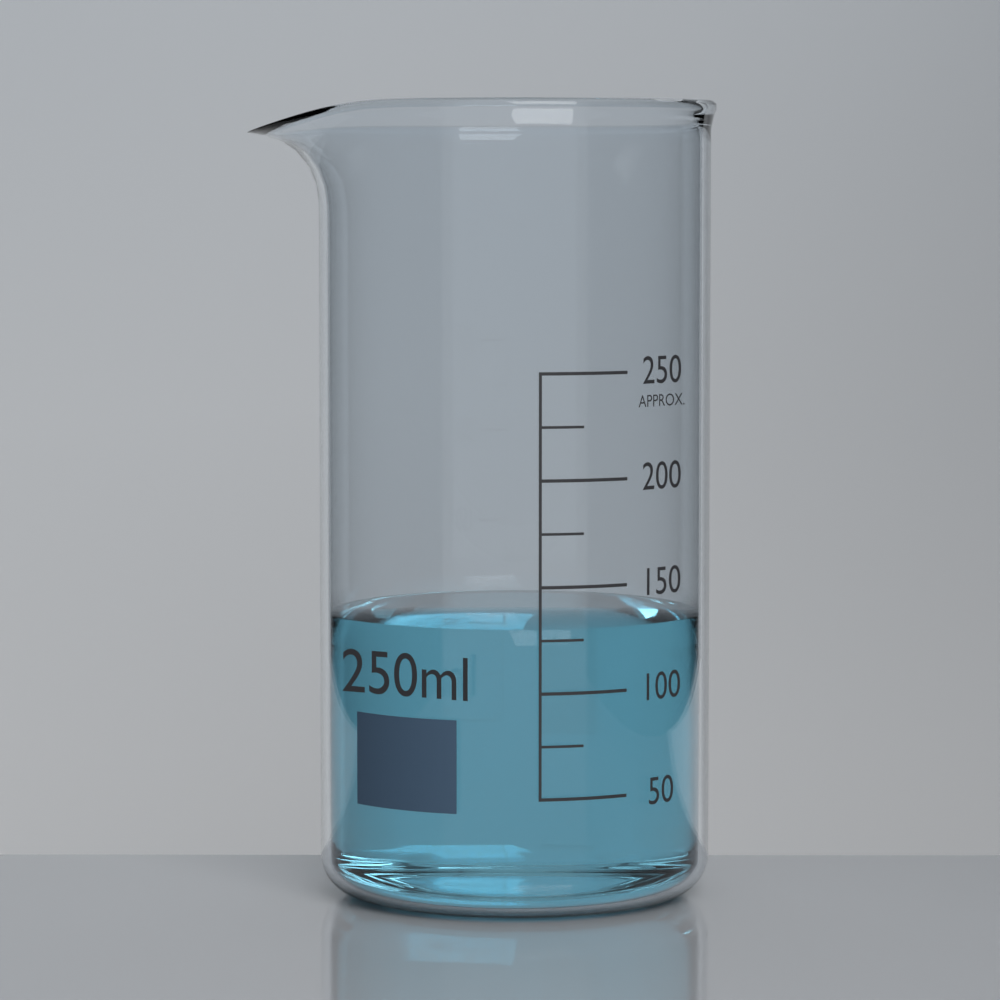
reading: 130 ml
